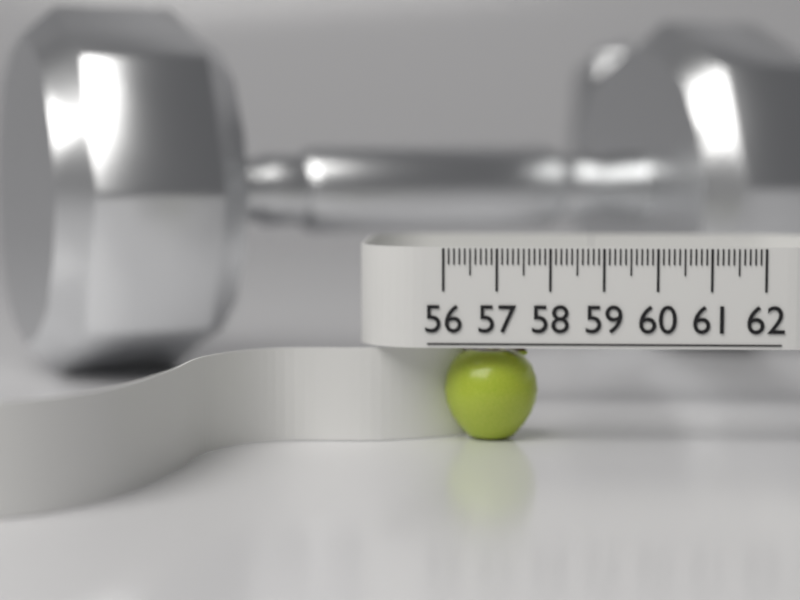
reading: 57.8 (no unit)
